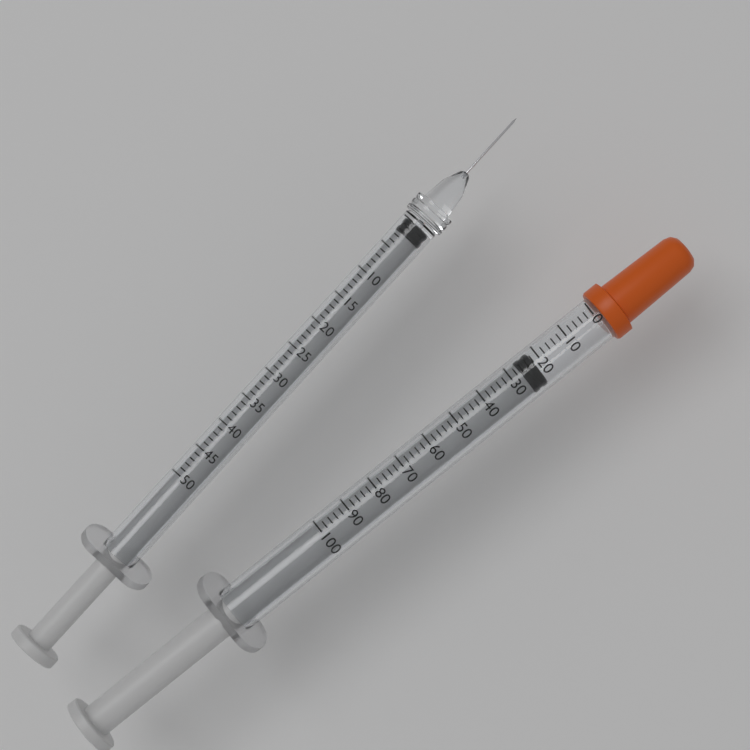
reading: 22 (no unit)
